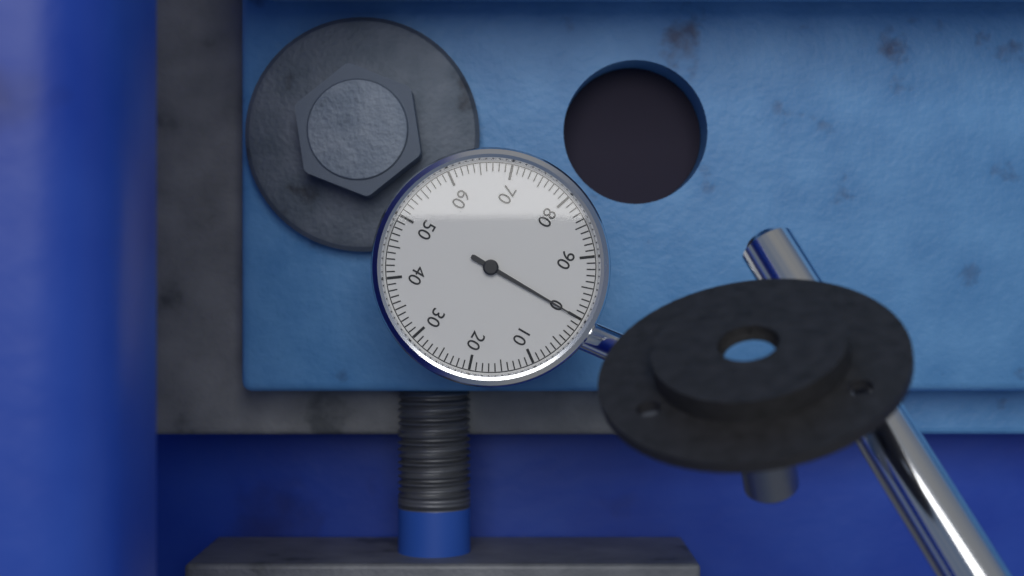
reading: 0 (no unit)
